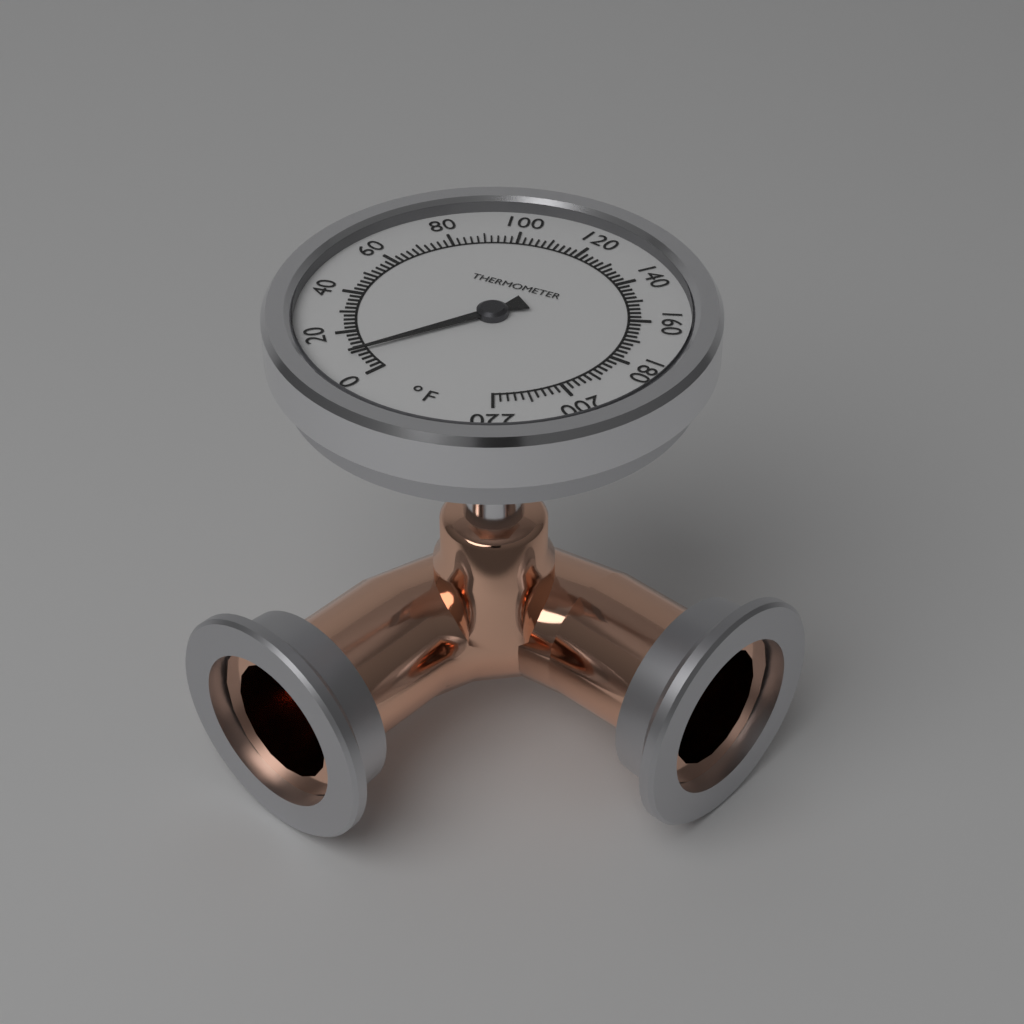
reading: 10 °F
